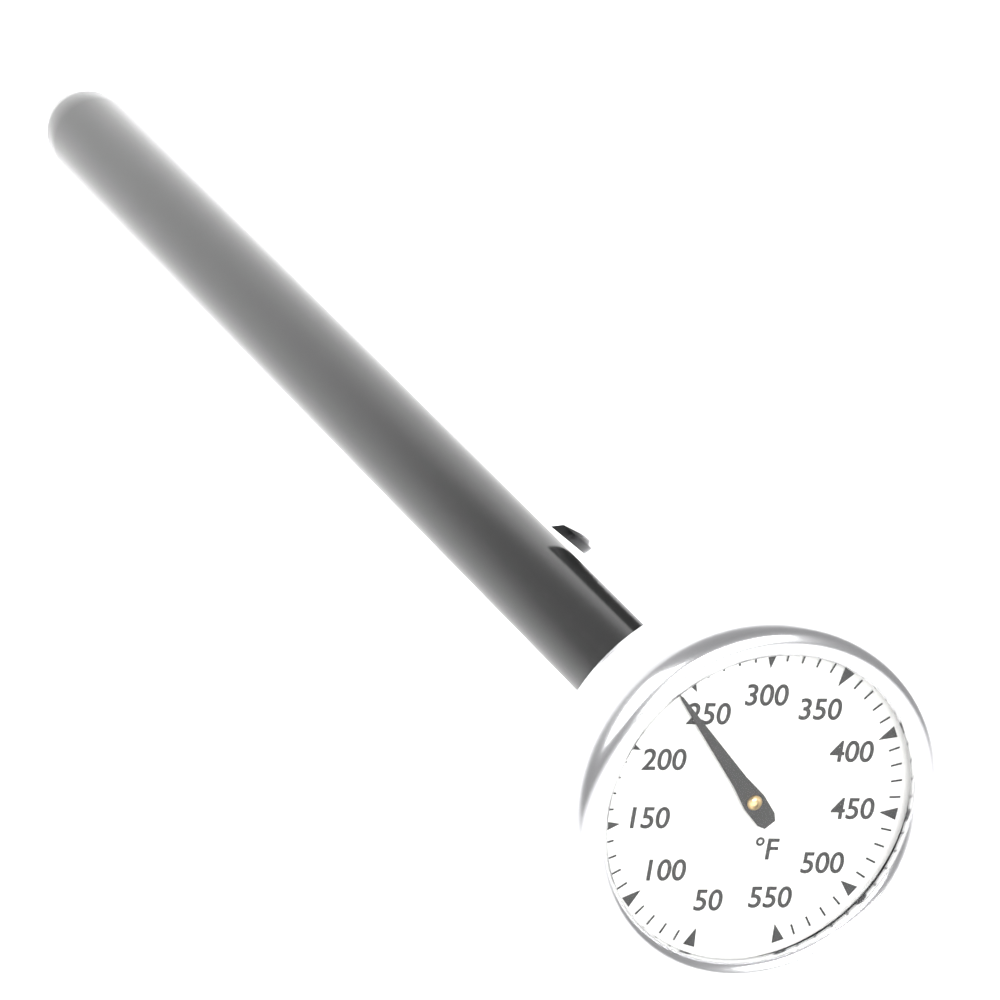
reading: 240 °F
